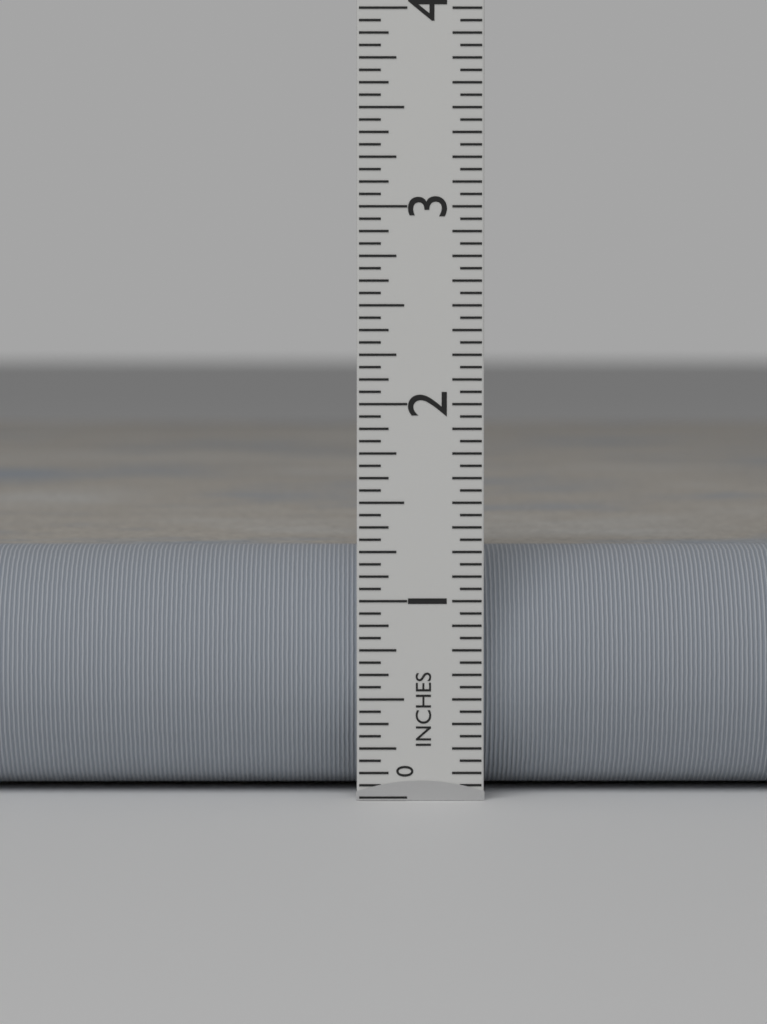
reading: 1.2500 in
